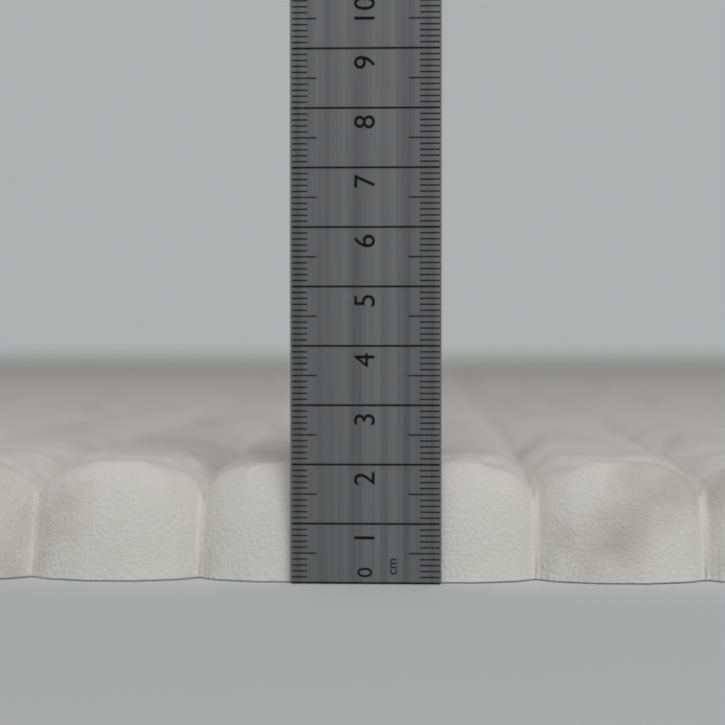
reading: 2.0 cm
